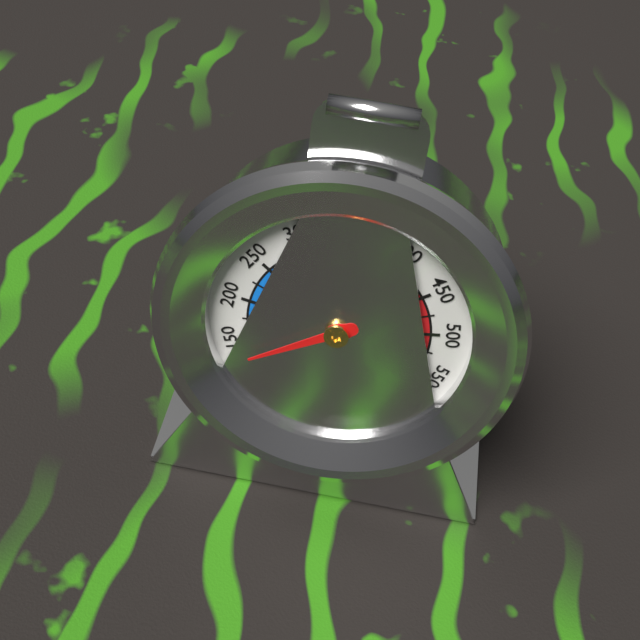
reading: 125 °F
